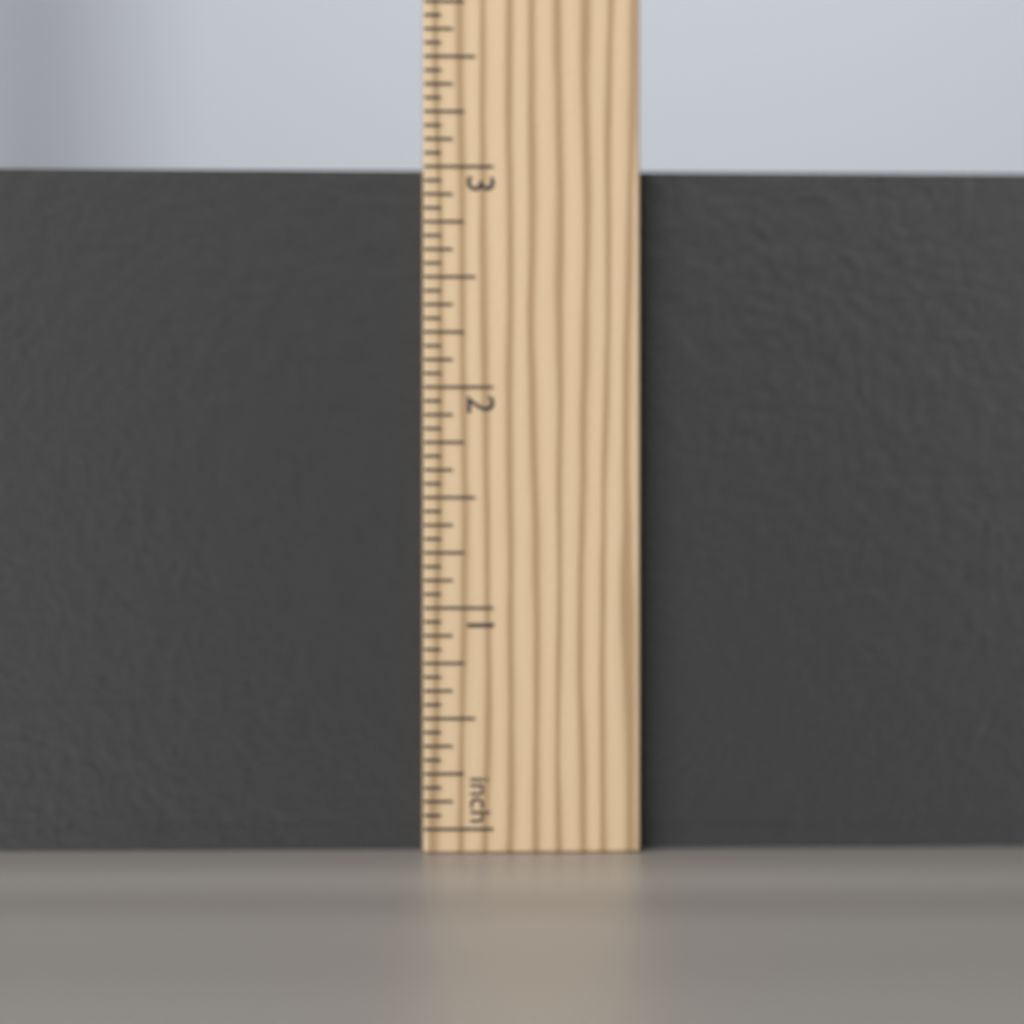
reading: 3.0000 in
